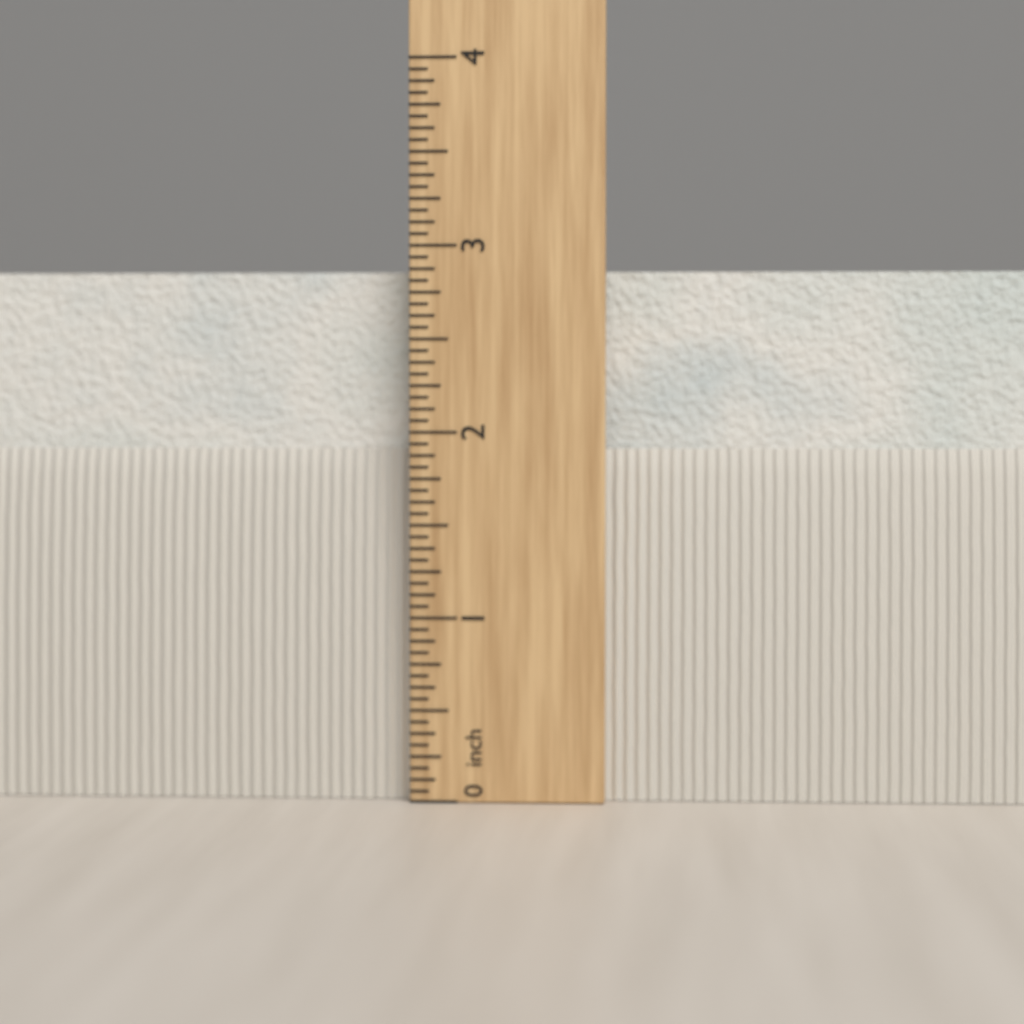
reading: 2.8750 in
